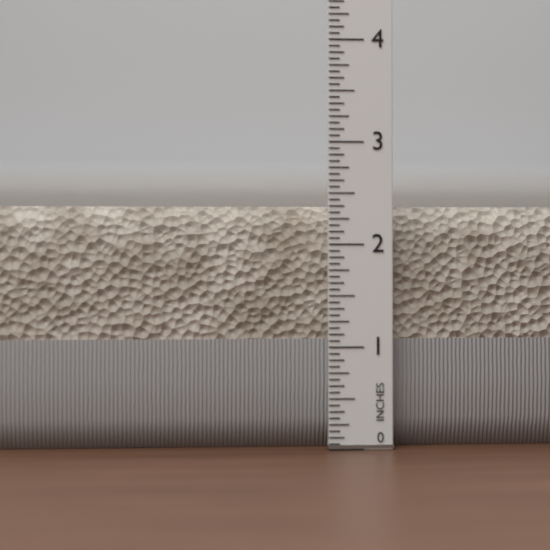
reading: 2.3750 in
